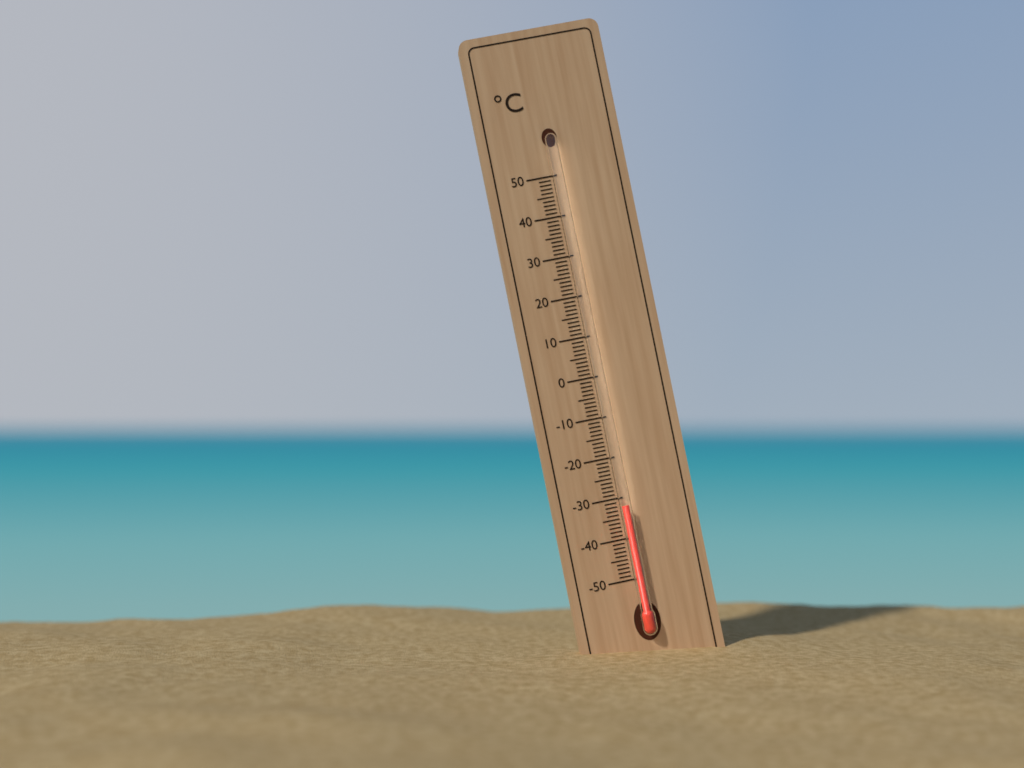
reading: -32 °C
